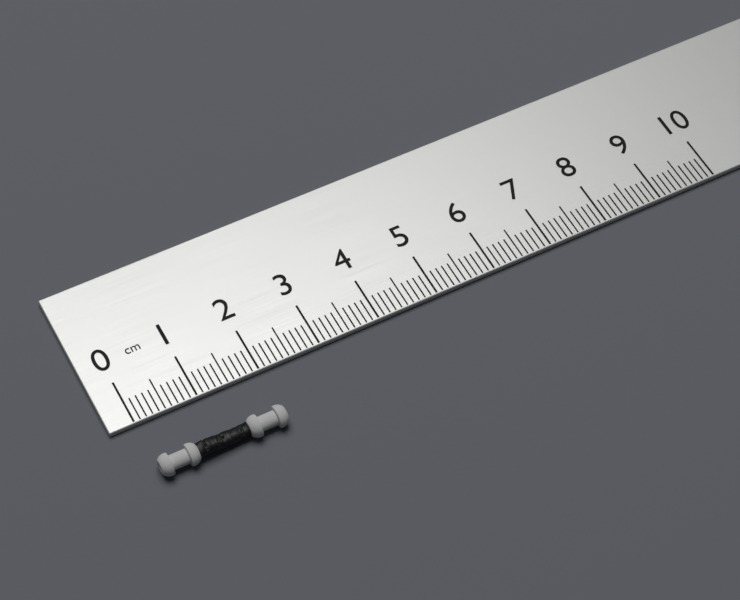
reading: 2.0 cm
